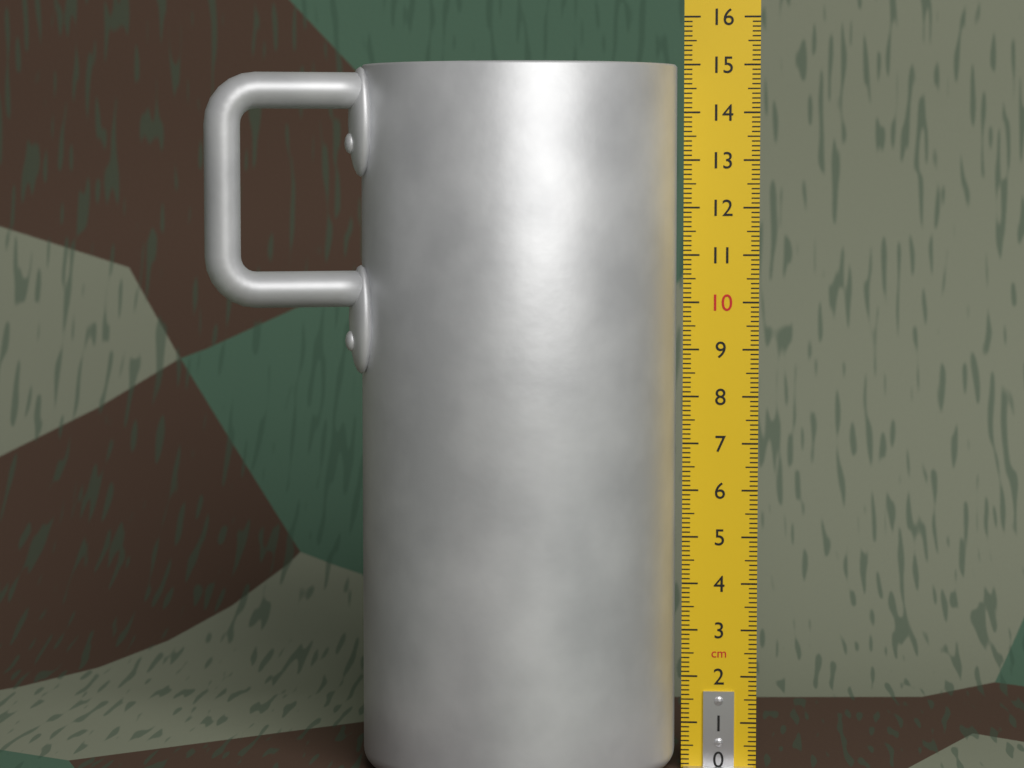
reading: 15.0 cm
